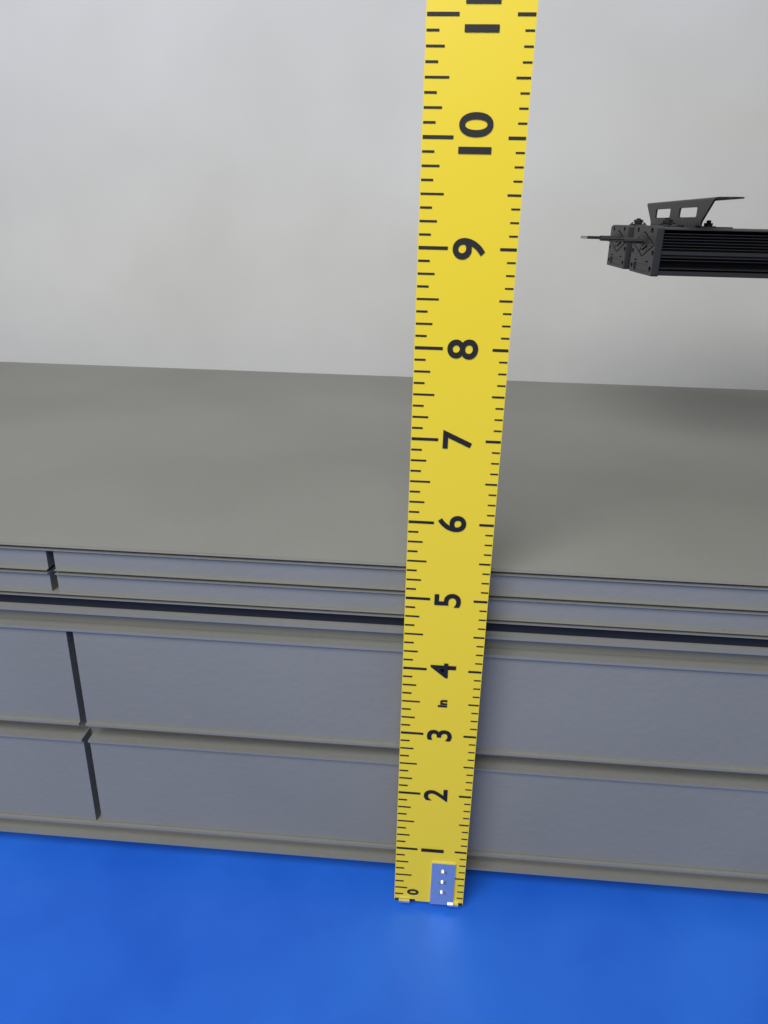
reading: 5.250 in
